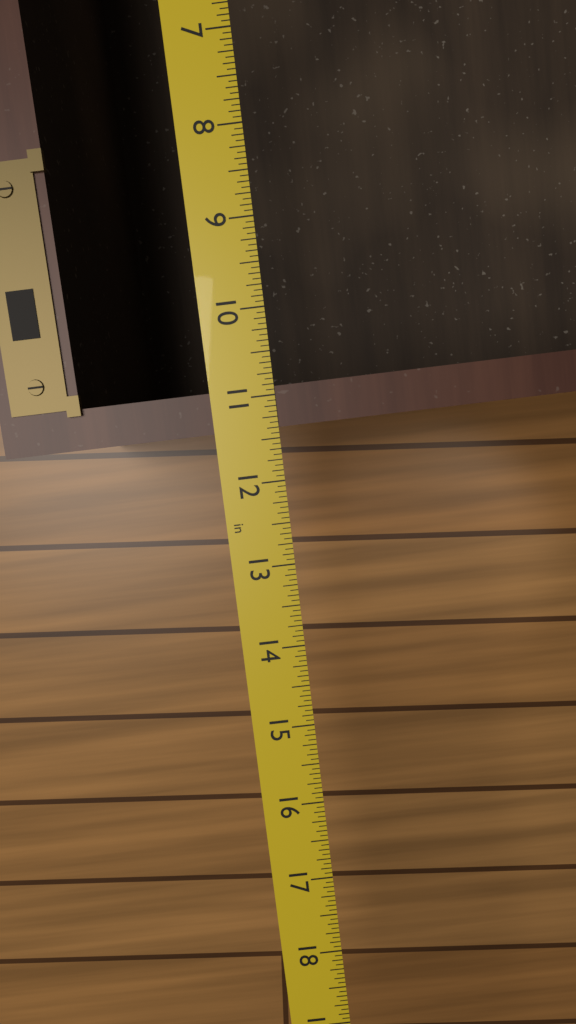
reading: 11.3750 in
